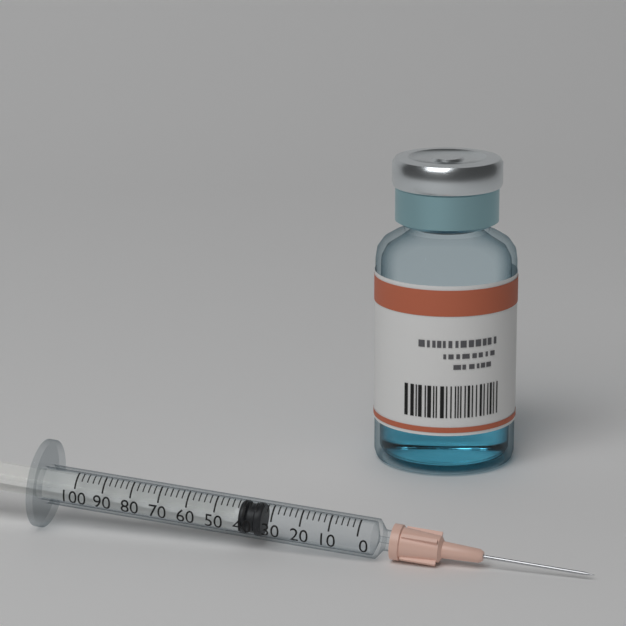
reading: 34 (no unit)
